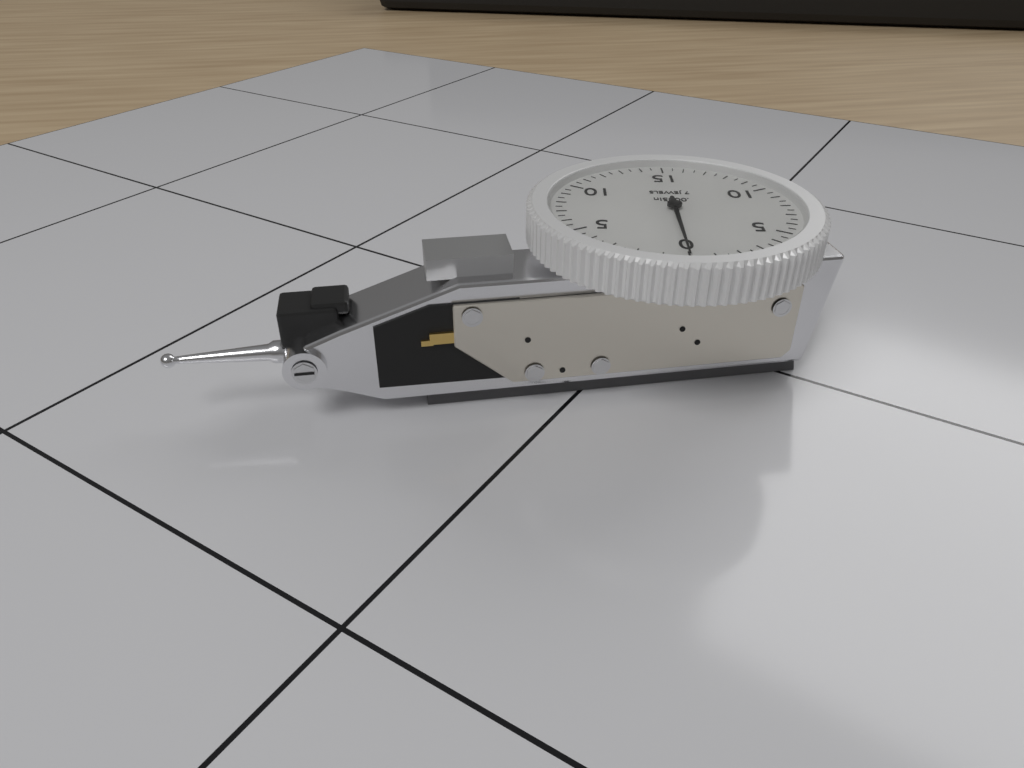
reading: 0.0 in
